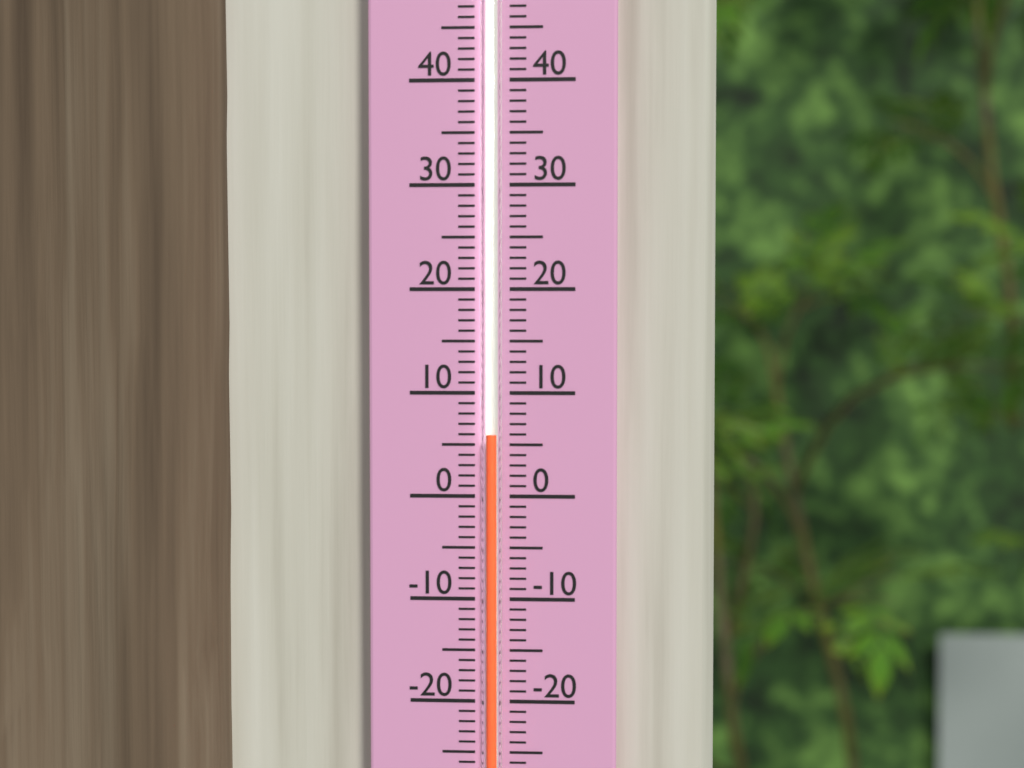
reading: 6 (no unit)
